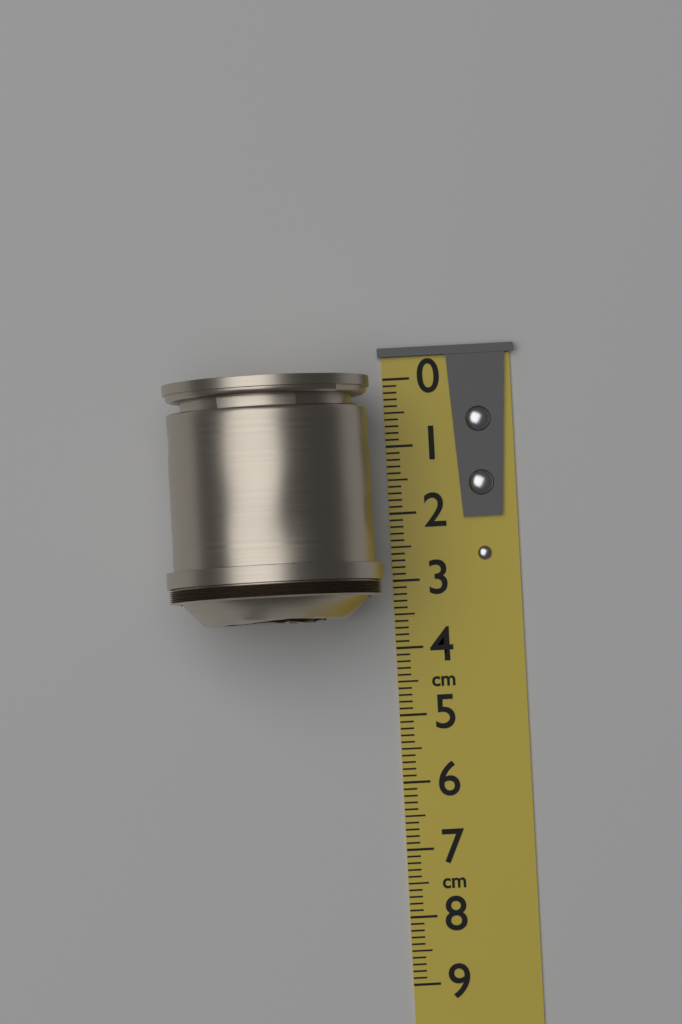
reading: 3.6 cm
